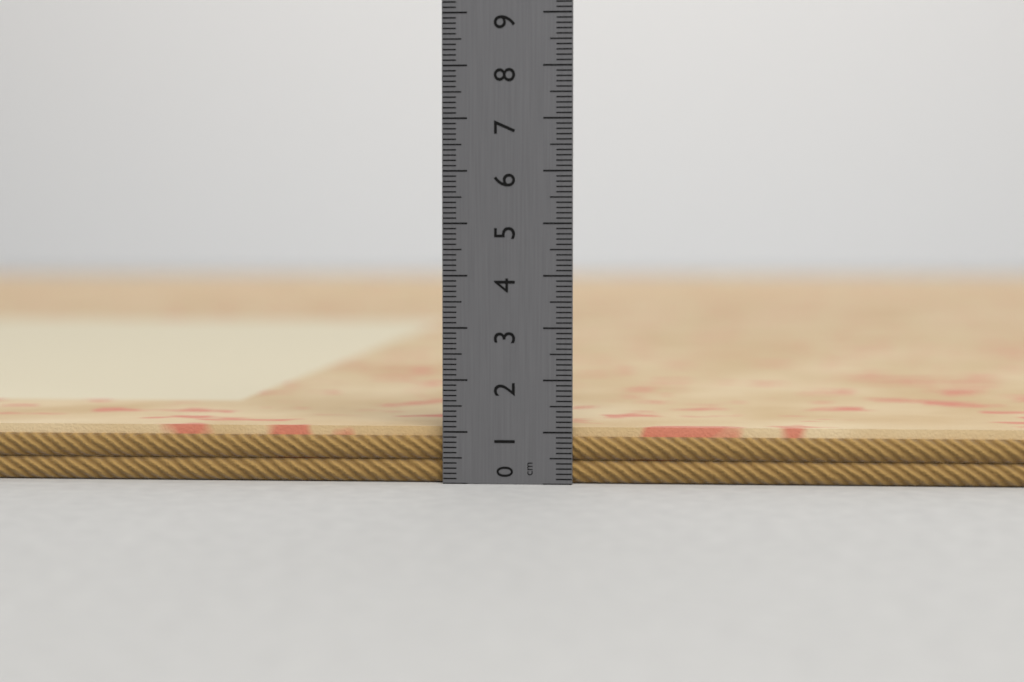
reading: 1.1 cm
